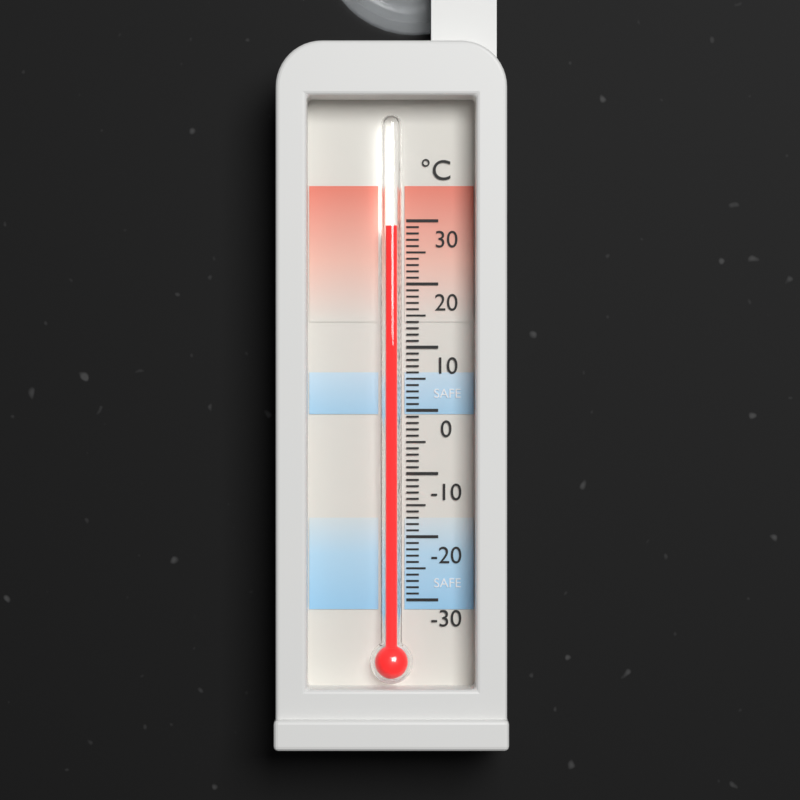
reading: 29 °C
